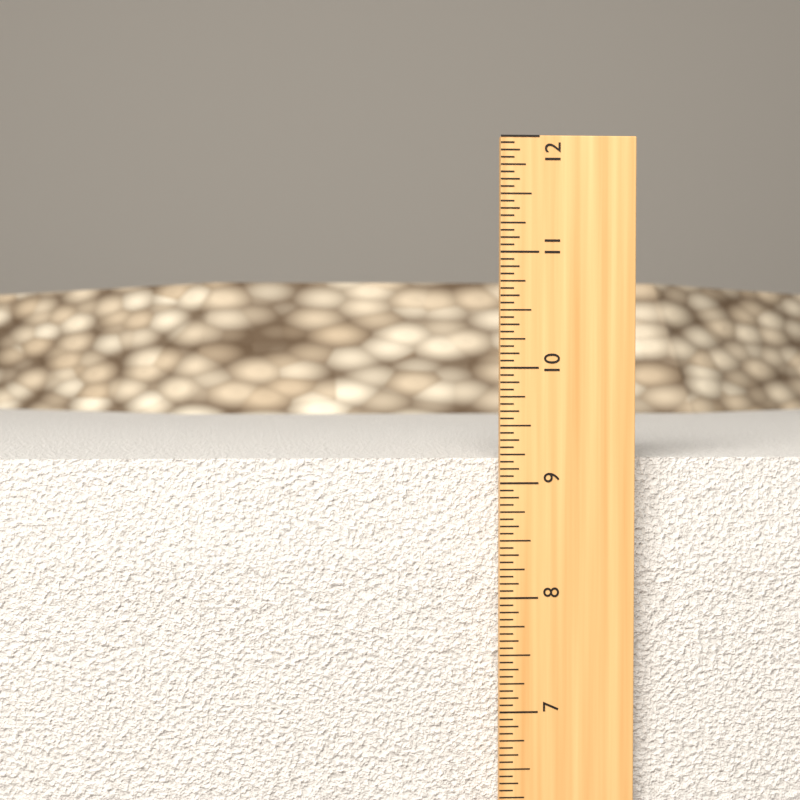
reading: 9.1875 in
